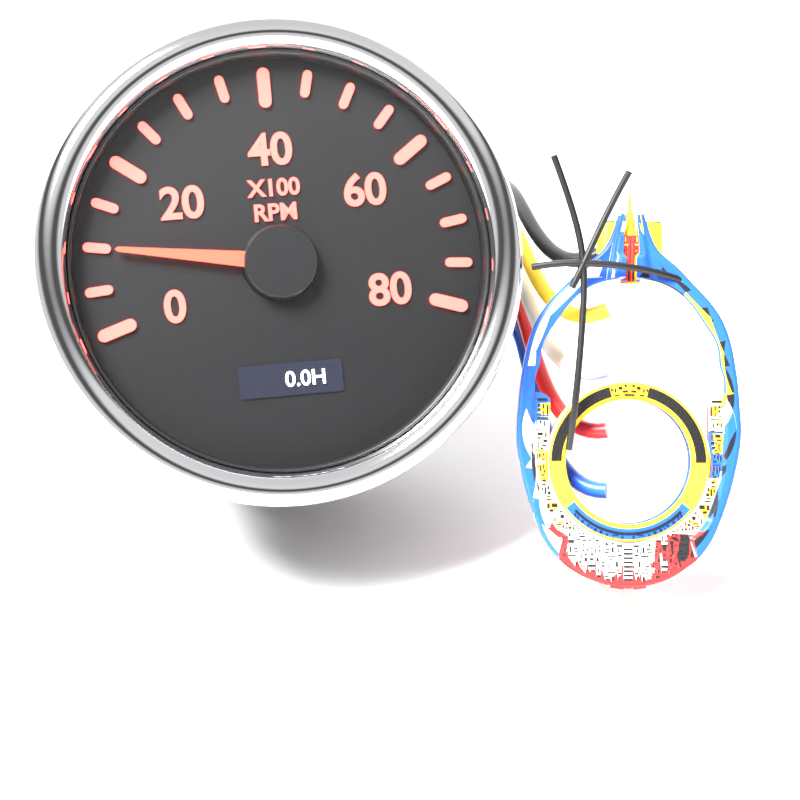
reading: 1000 RPM
